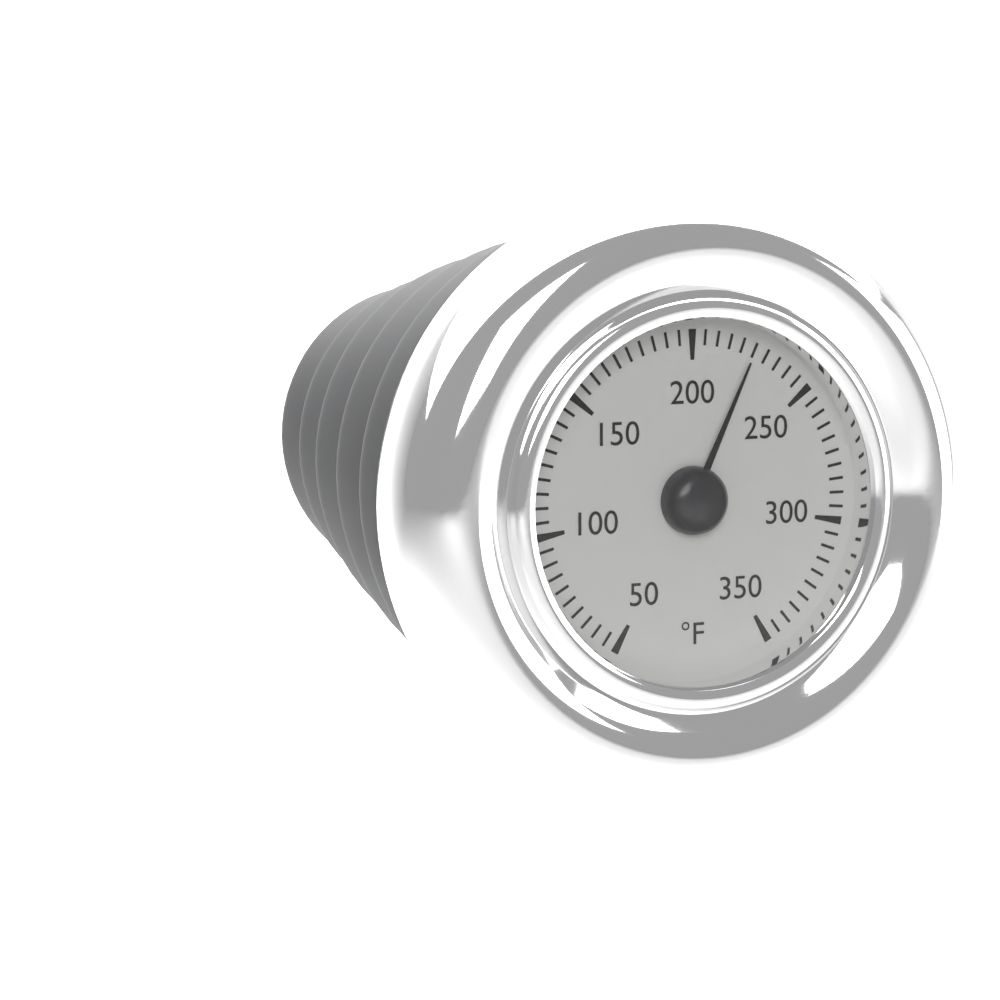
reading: 225 °F
